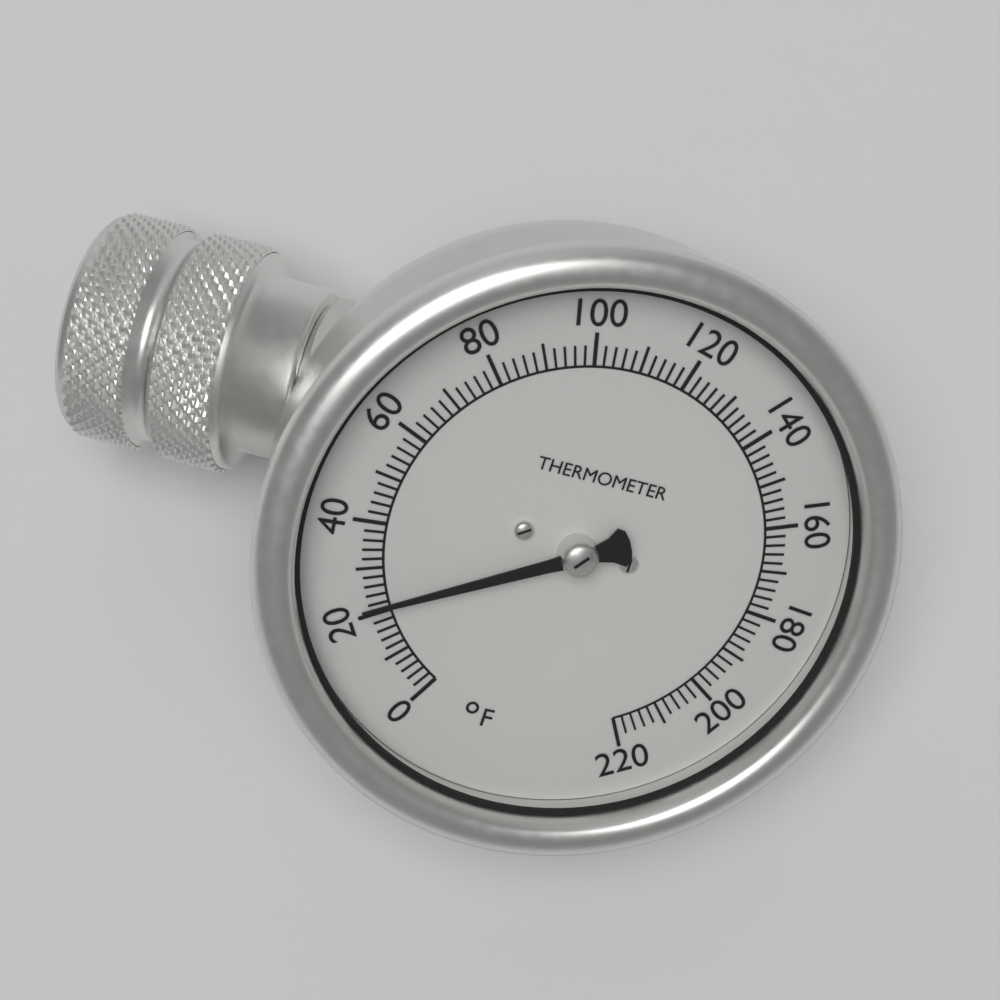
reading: 22 °F
